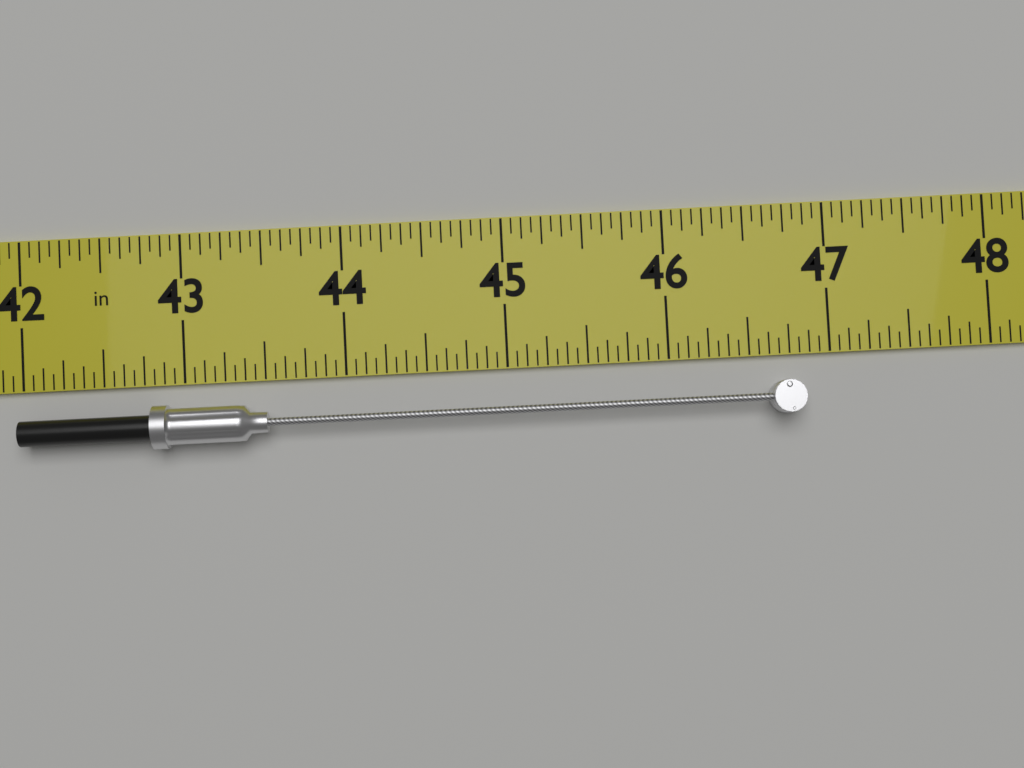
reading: 46.8125 in
